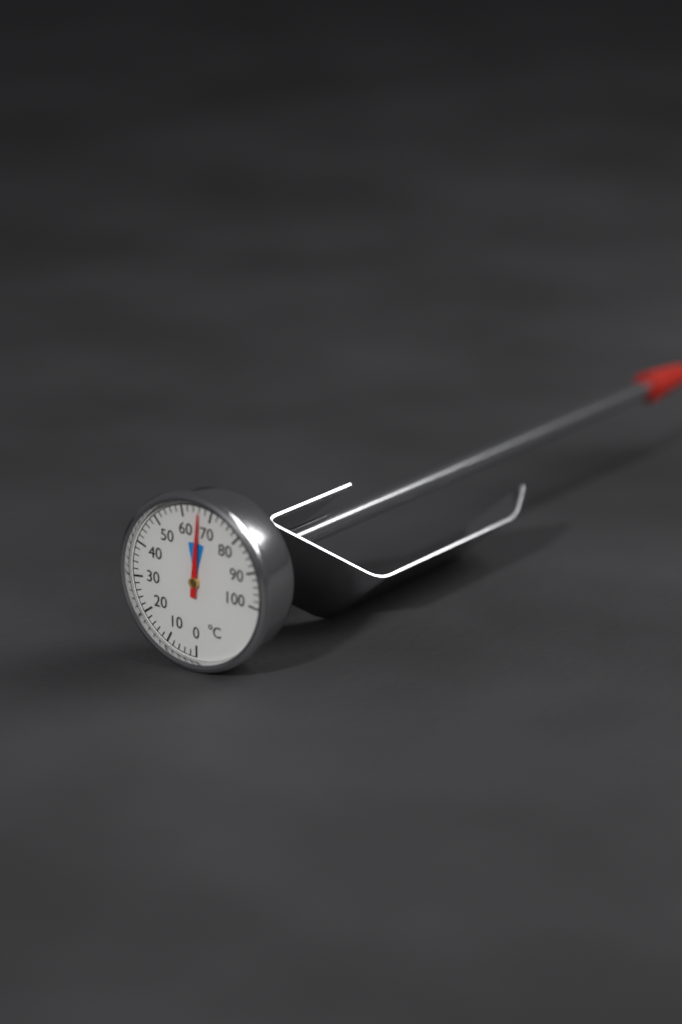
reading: 66 °C
